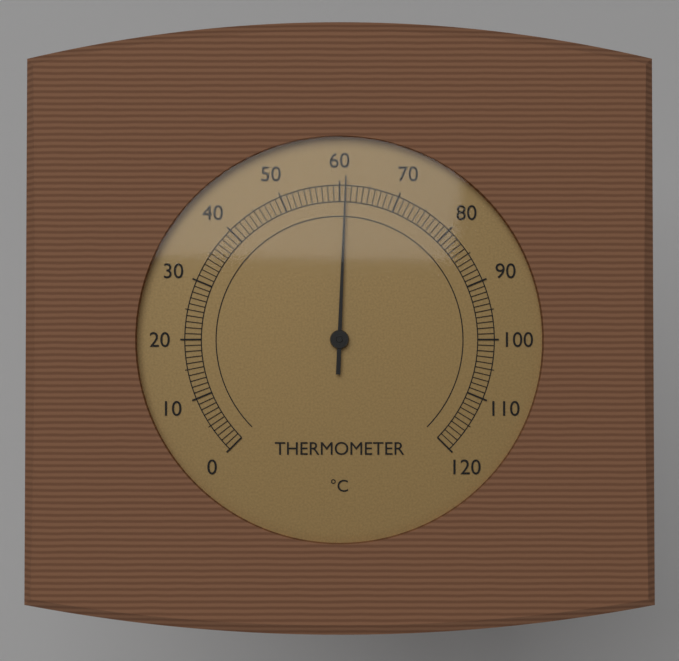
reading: 61 °C
